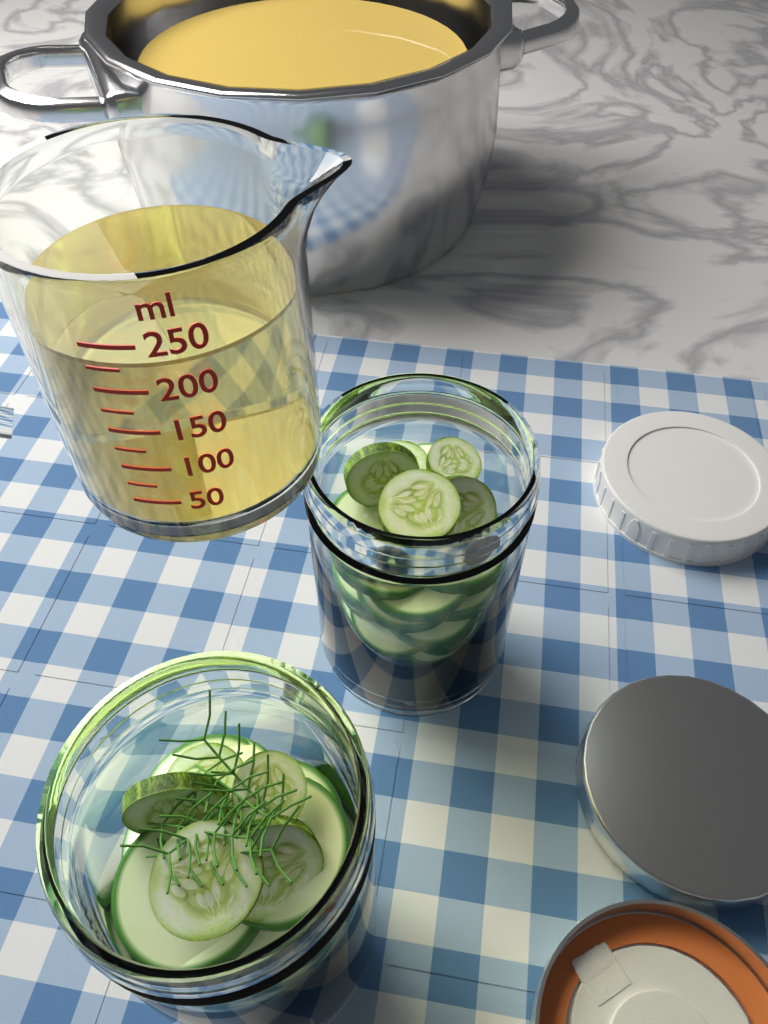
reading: 225 ml
